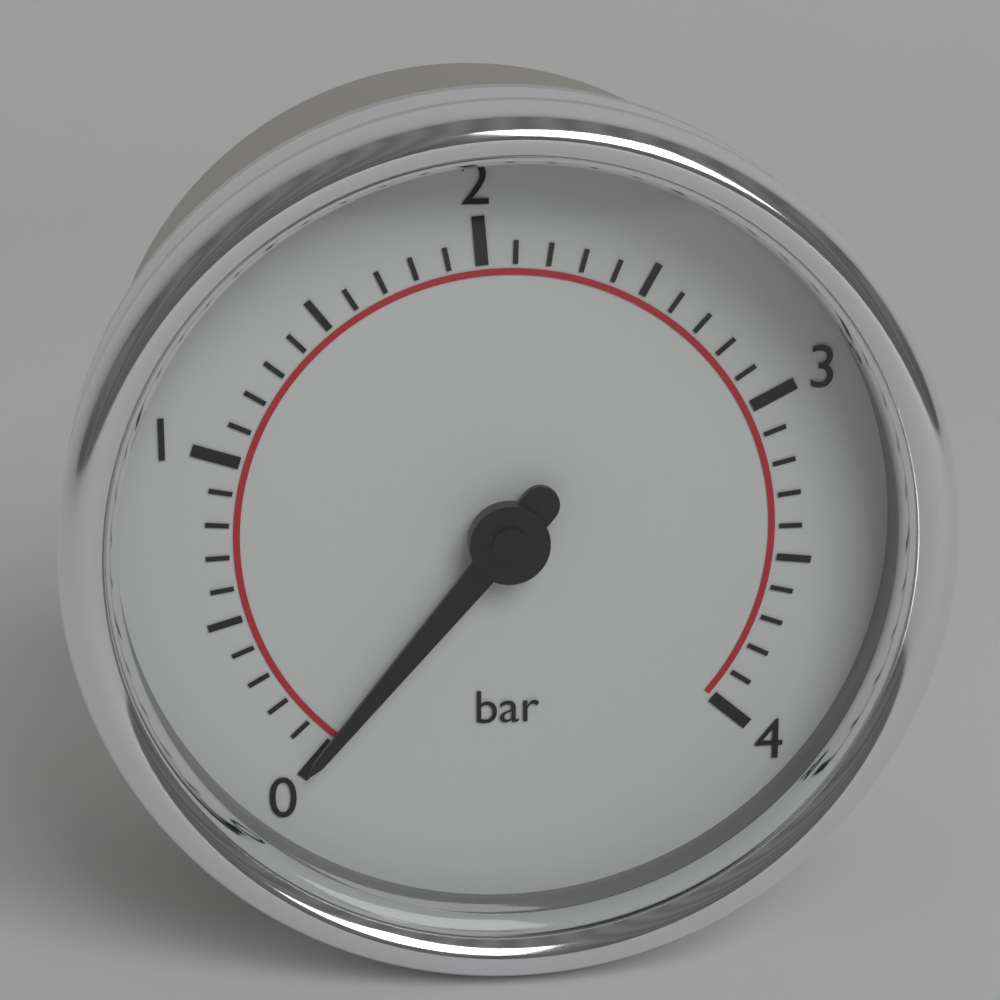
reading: 0.0 bar
